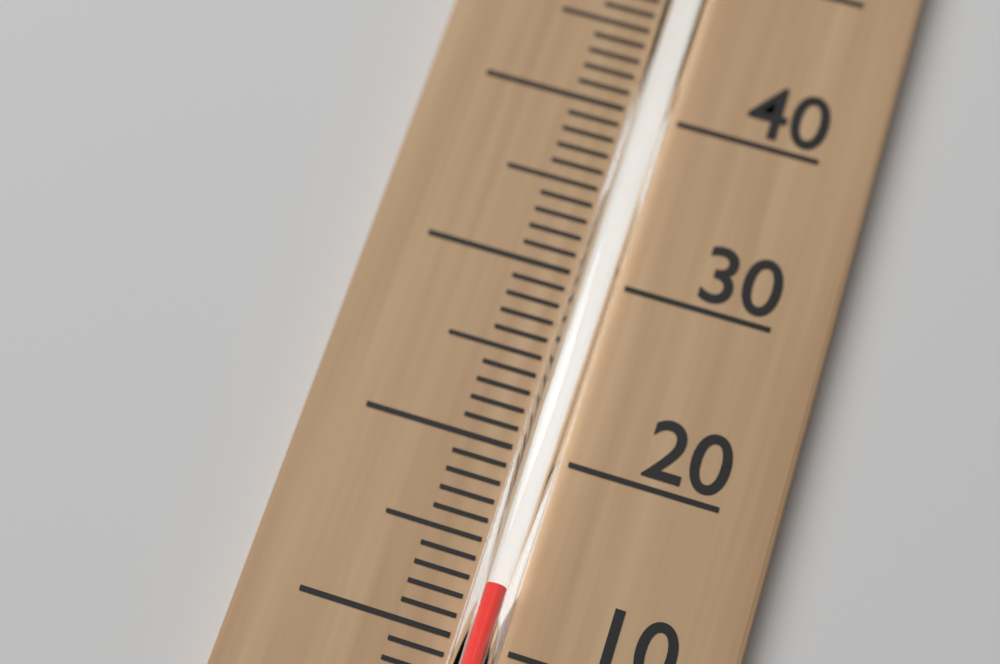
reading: 13 °C
